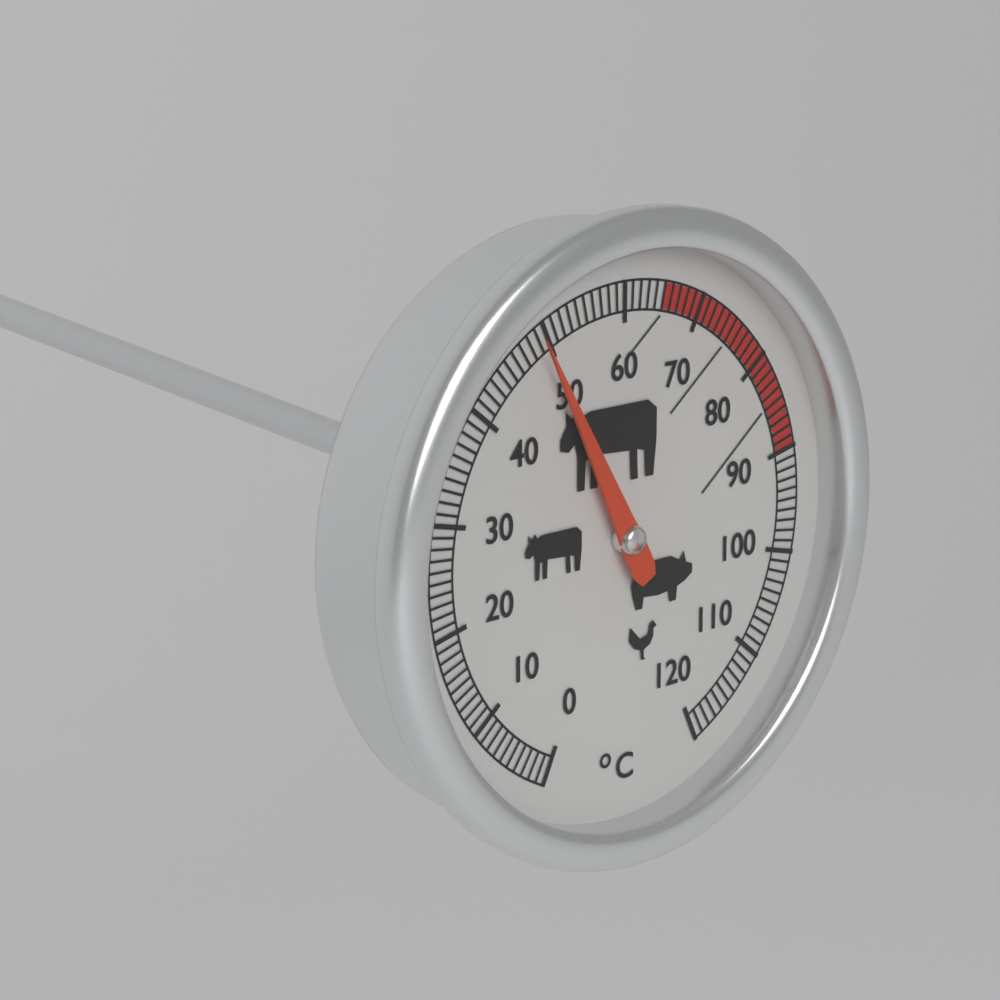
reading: 49 °C
